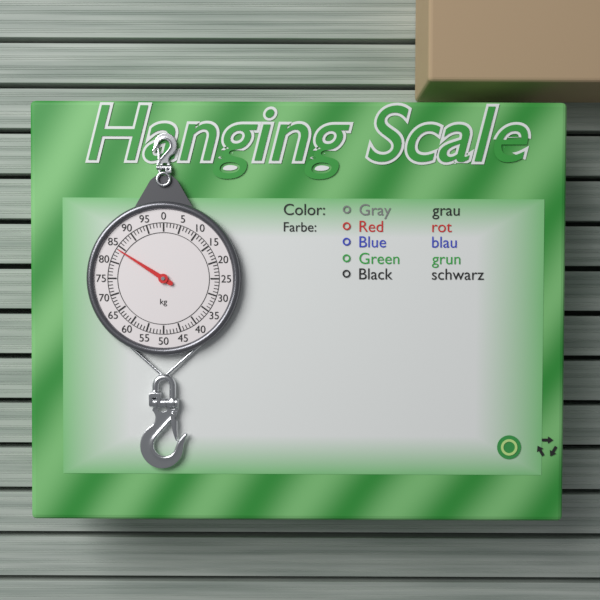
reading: 84 kg
